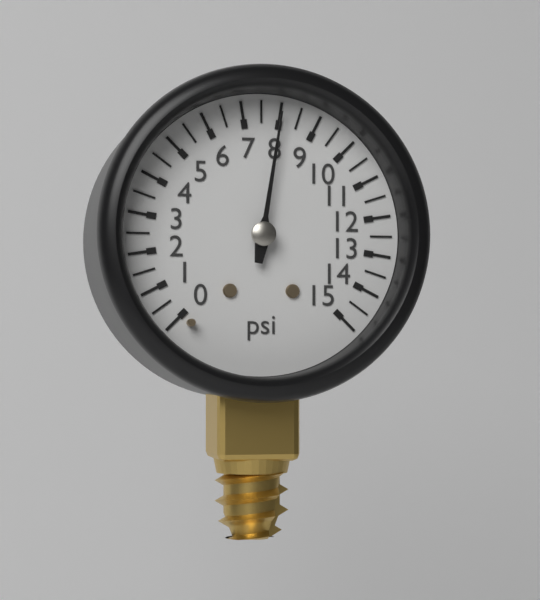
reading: 8.0 psi
